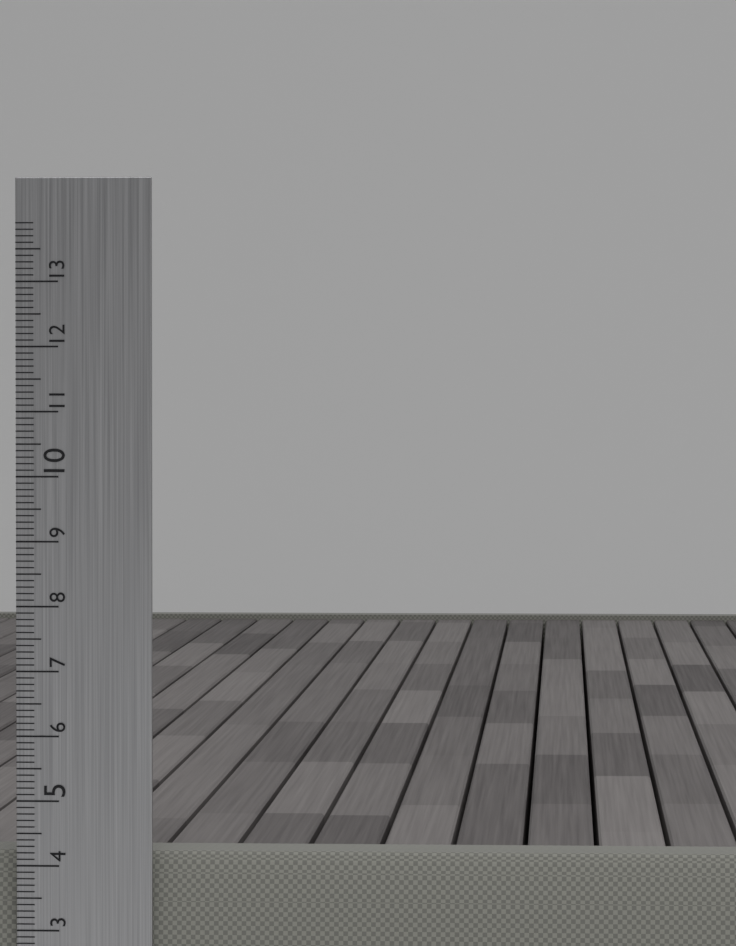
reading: 4.2 cm
